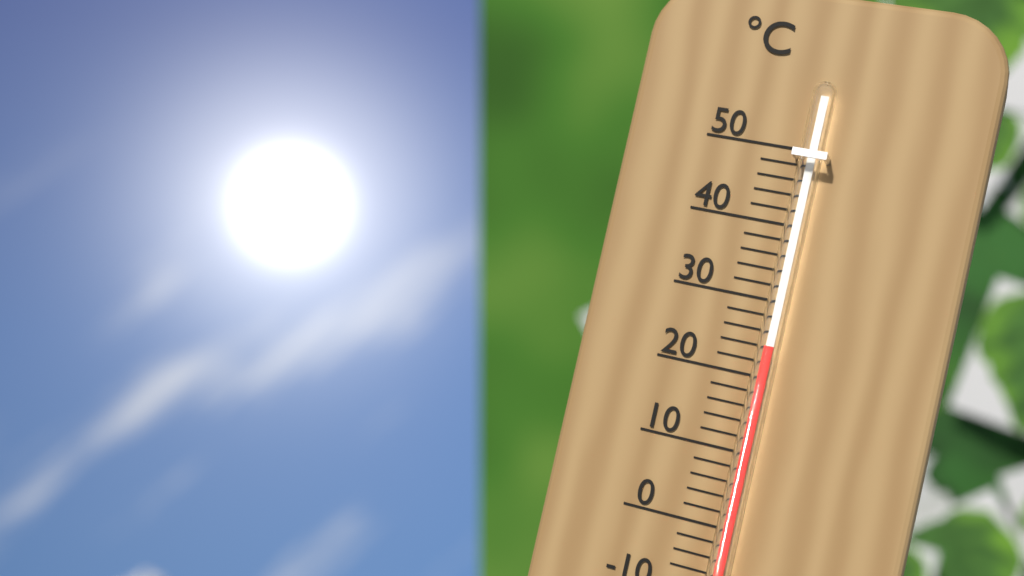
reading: 24 °C
